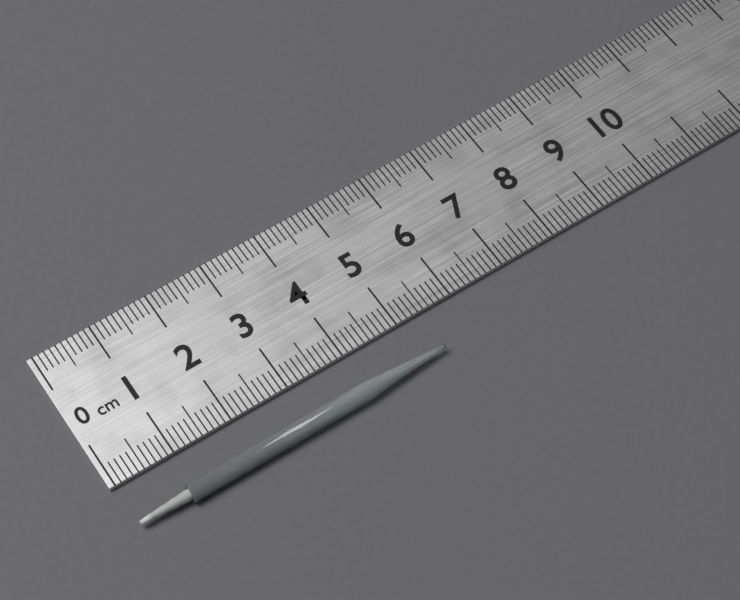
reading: 5.4 cm
